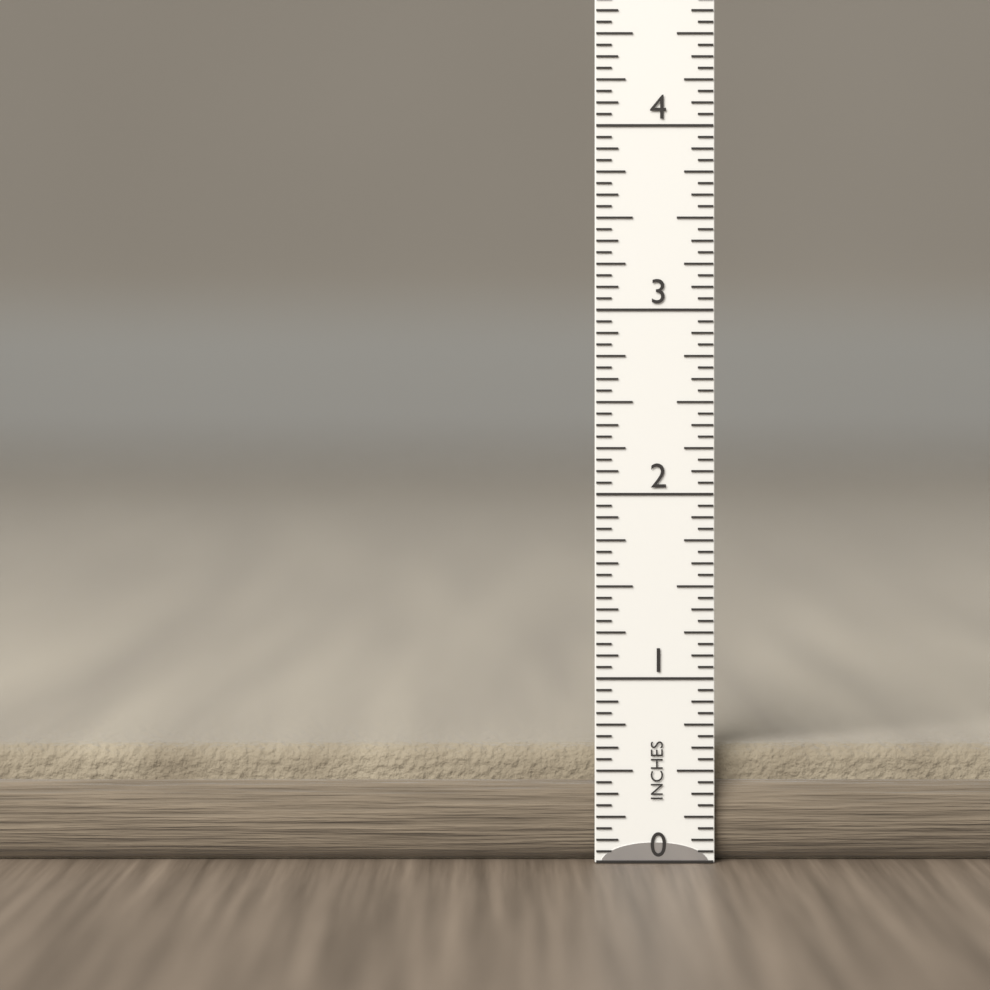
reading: 0.6250 in
